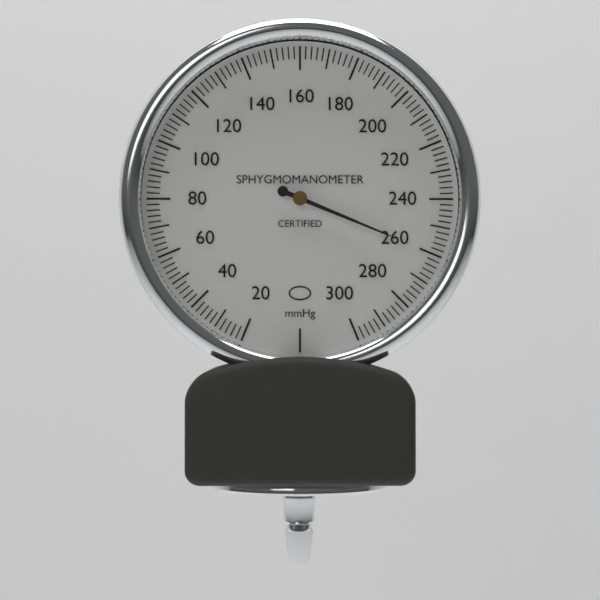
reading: 260 mmHg
